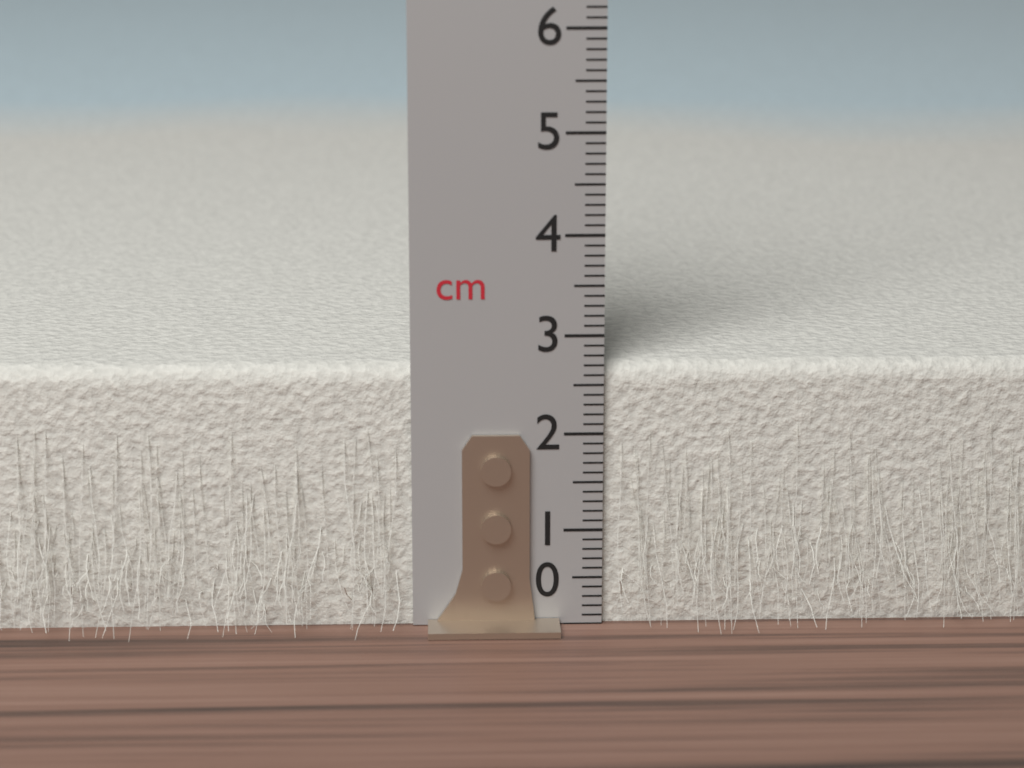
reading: 2.7 cm
